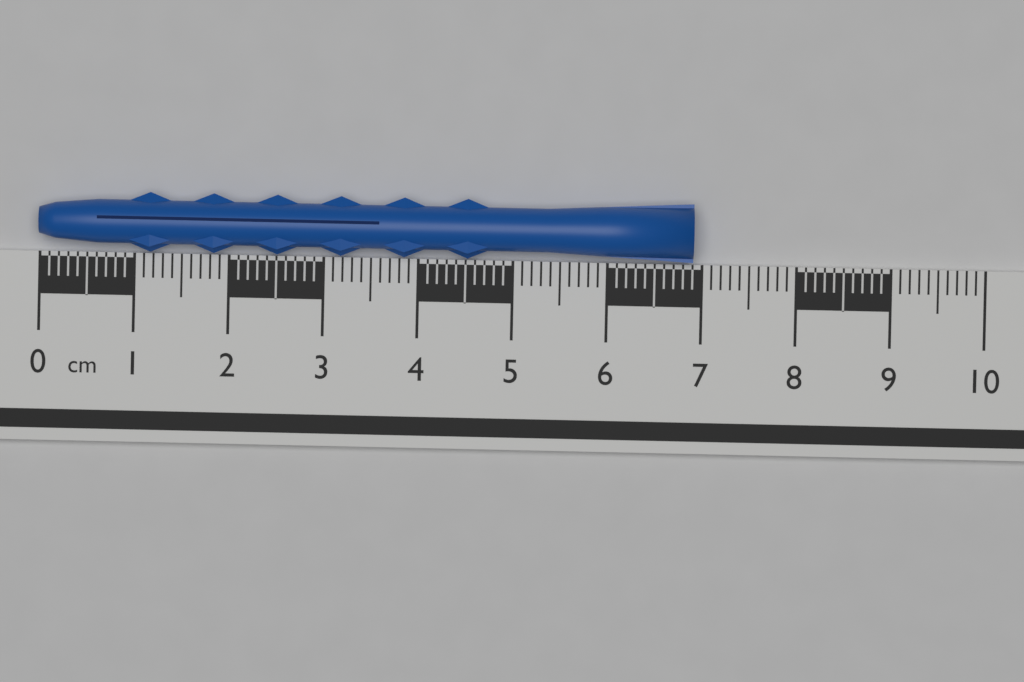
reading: 6.9 cm
